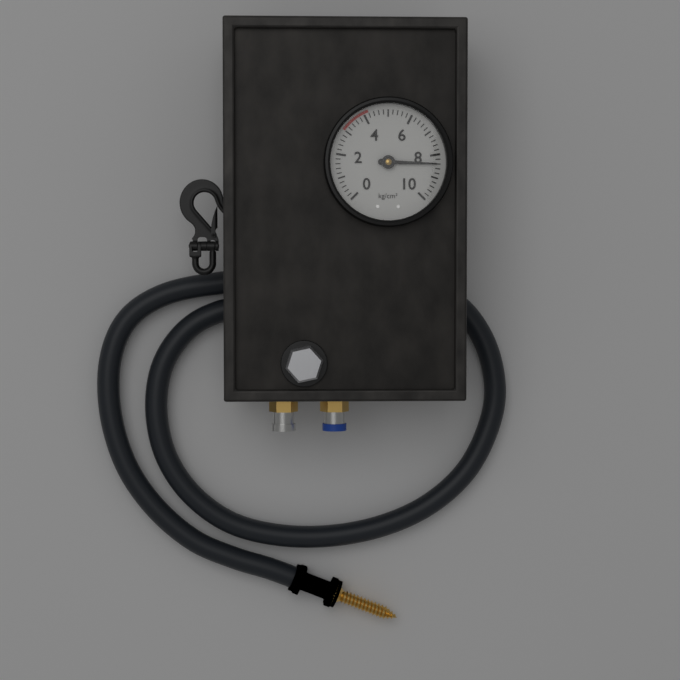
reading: 8.4 kg/cm²
